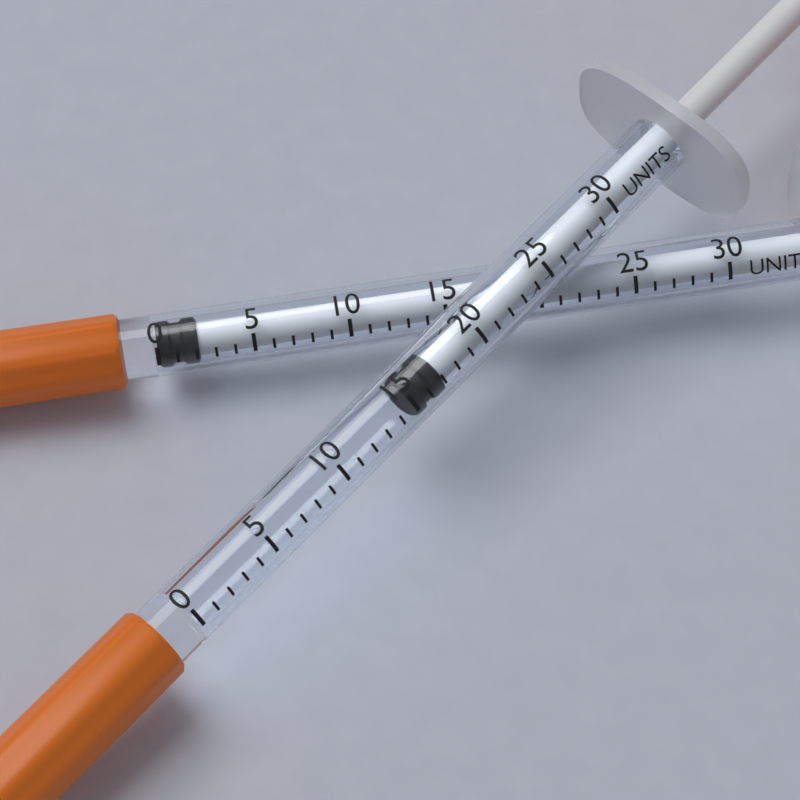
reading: 15 units
